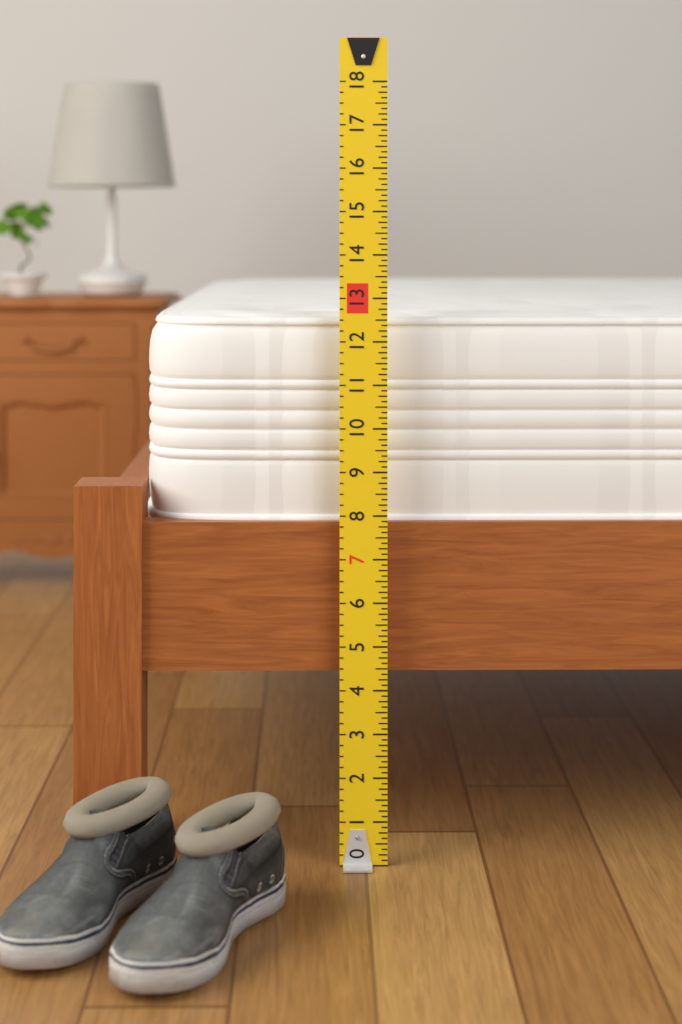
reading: 12.625 (no unit)
